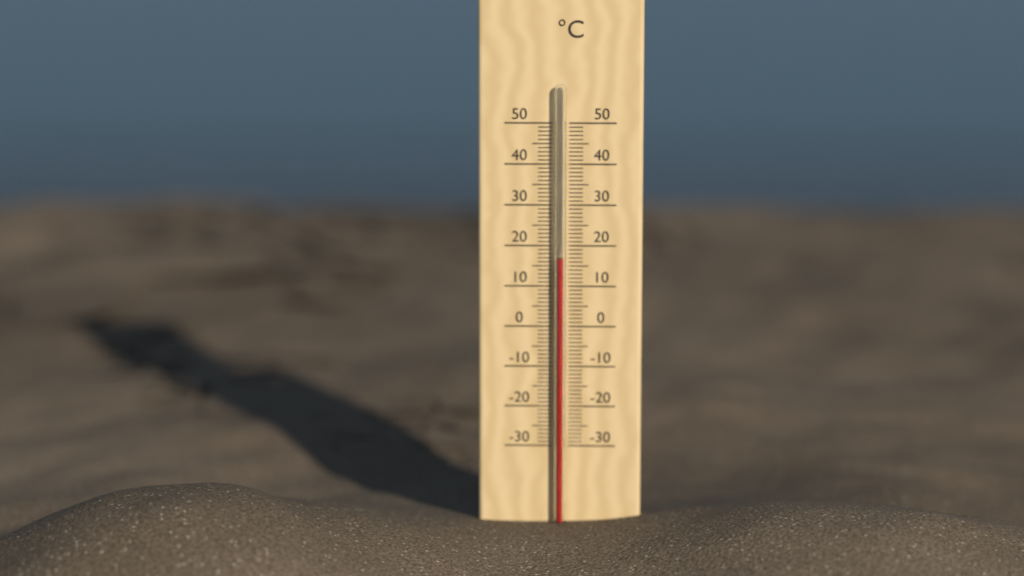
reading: 17 °C
